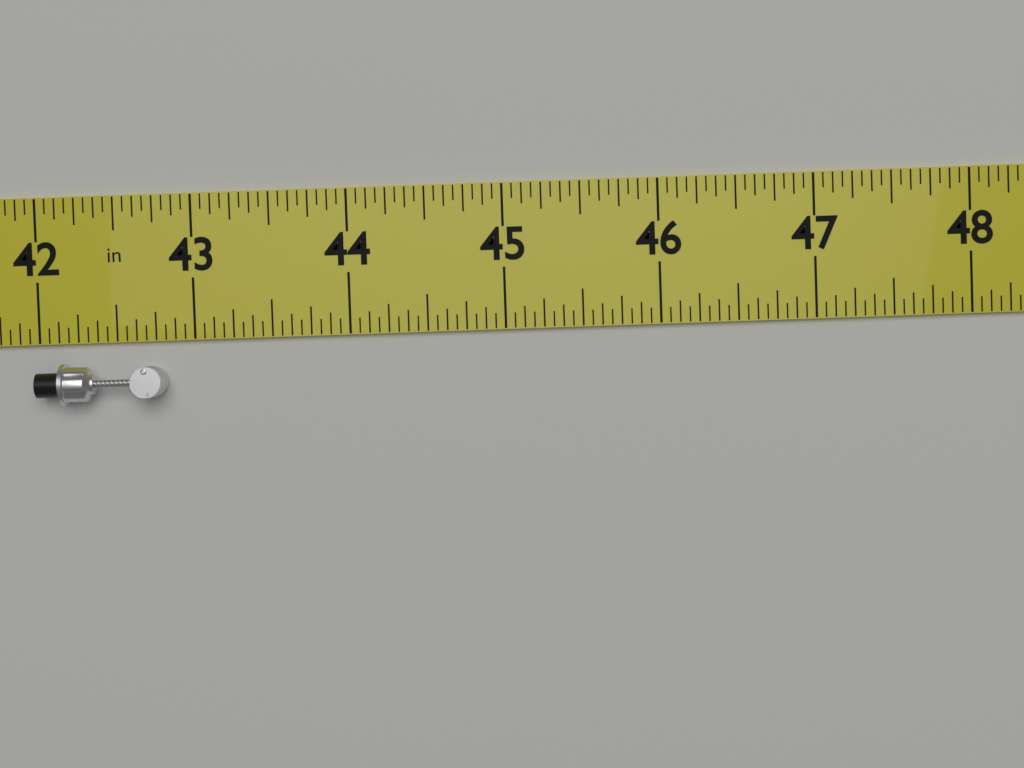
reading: 42.8125 in
